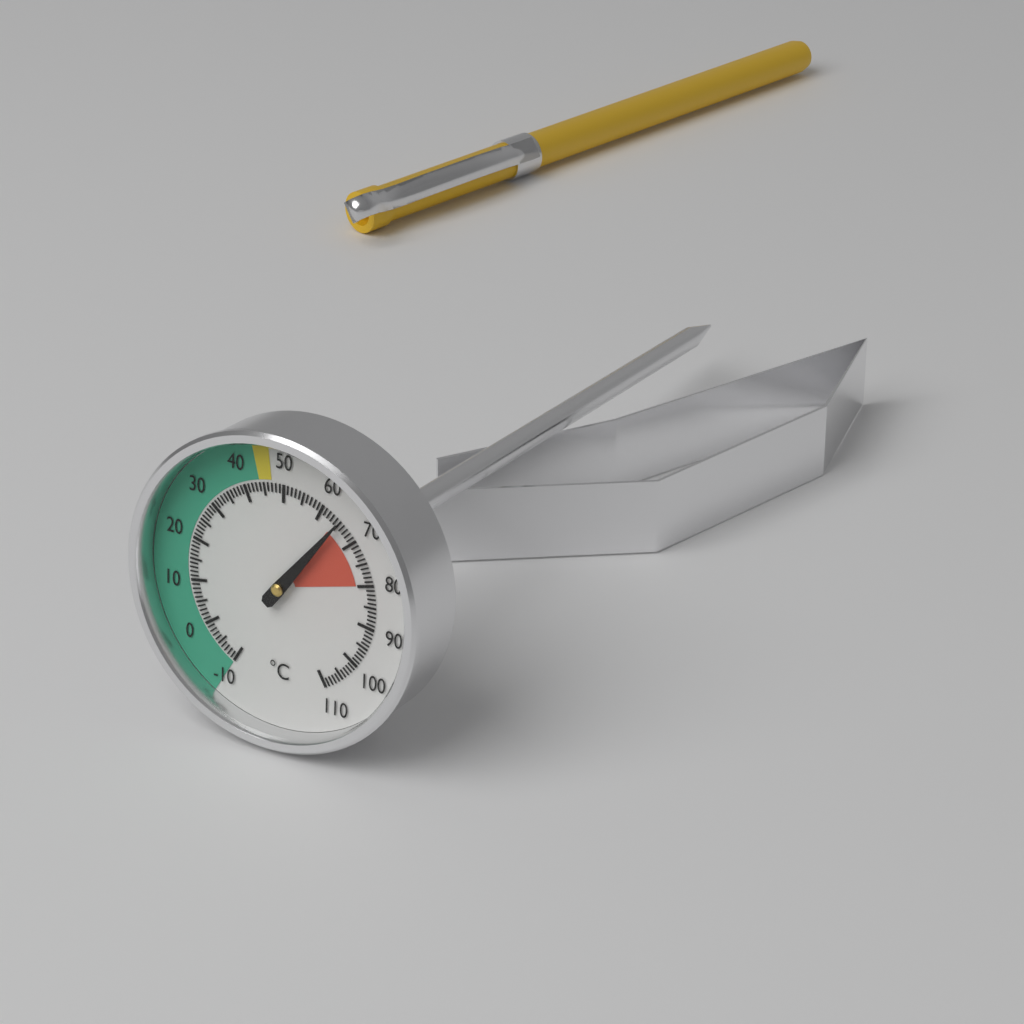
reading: 65 °C
